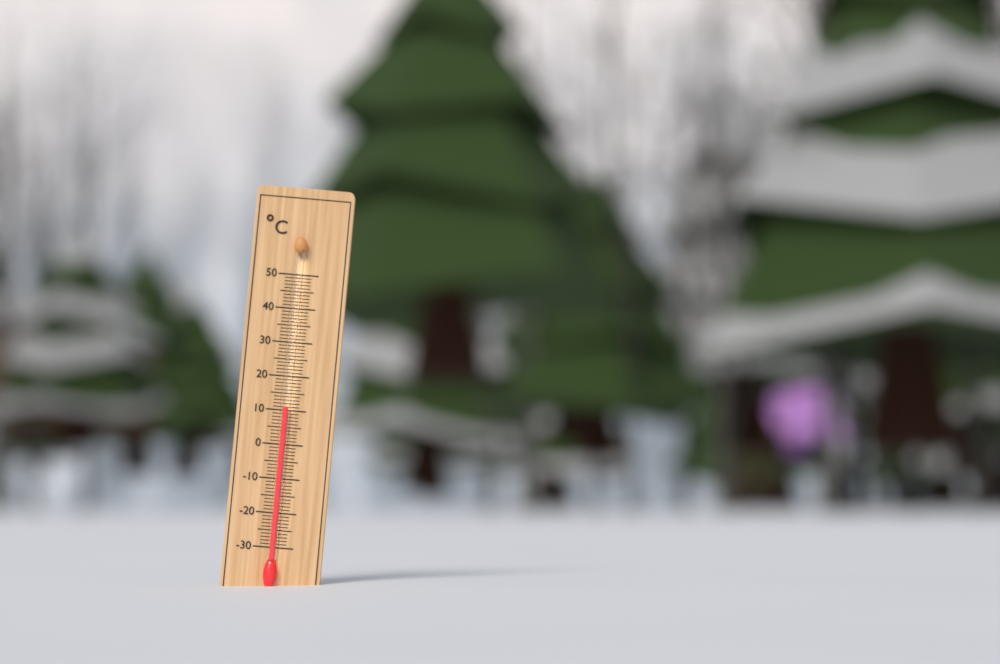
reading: 11 °C
